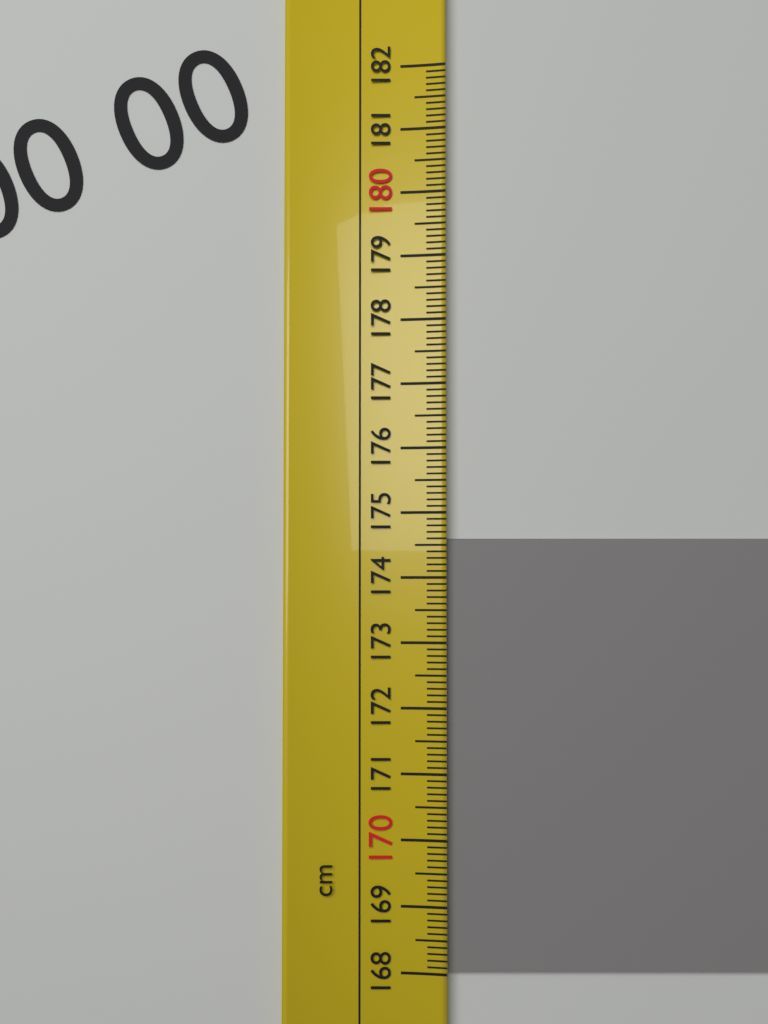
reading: 174.6 cm
